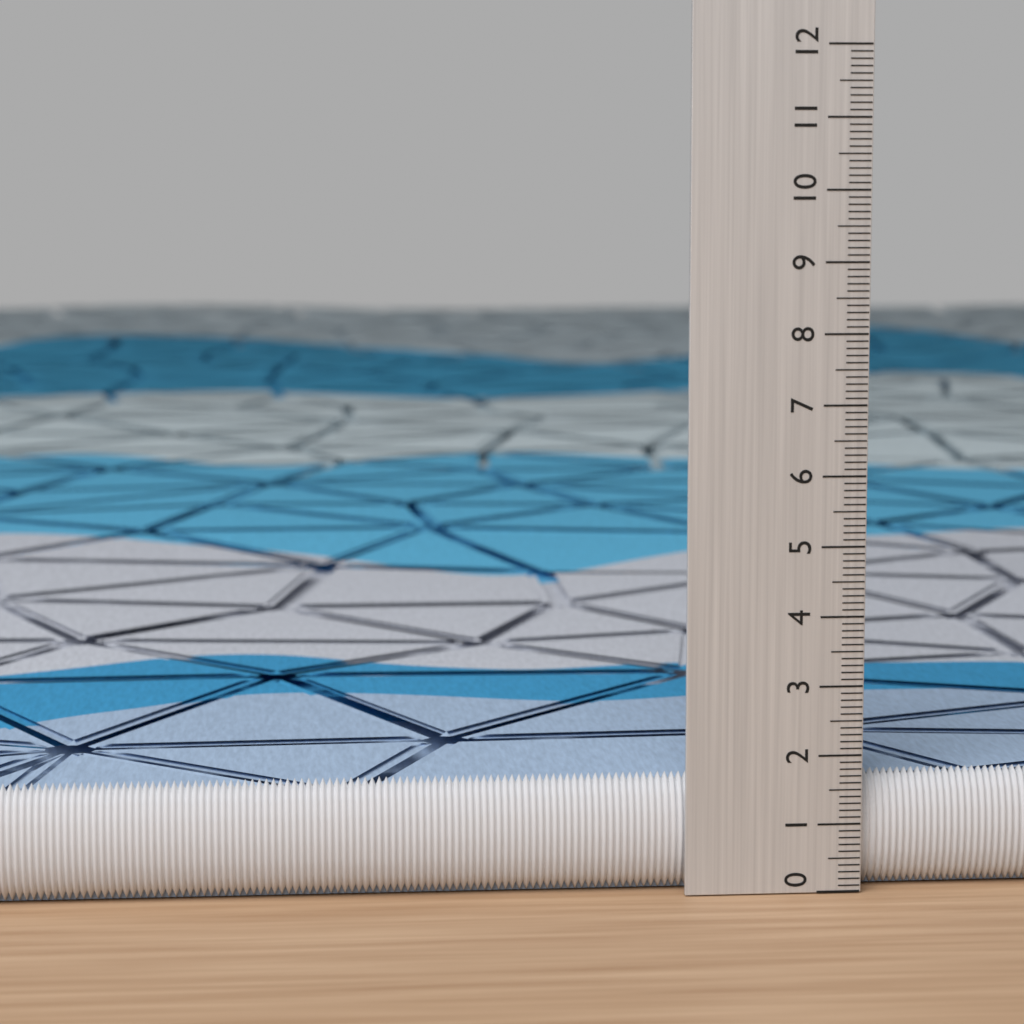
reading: 1.7 (no unit)
